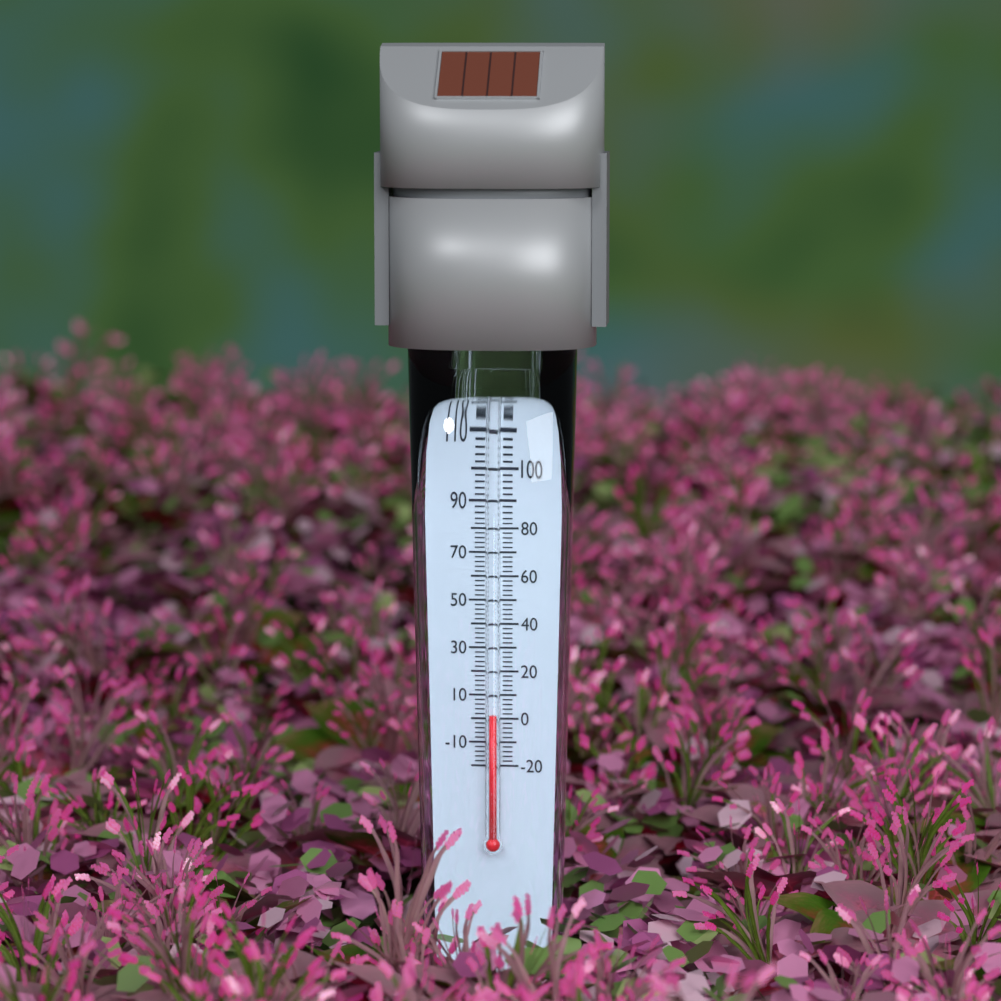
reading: 2 °F
